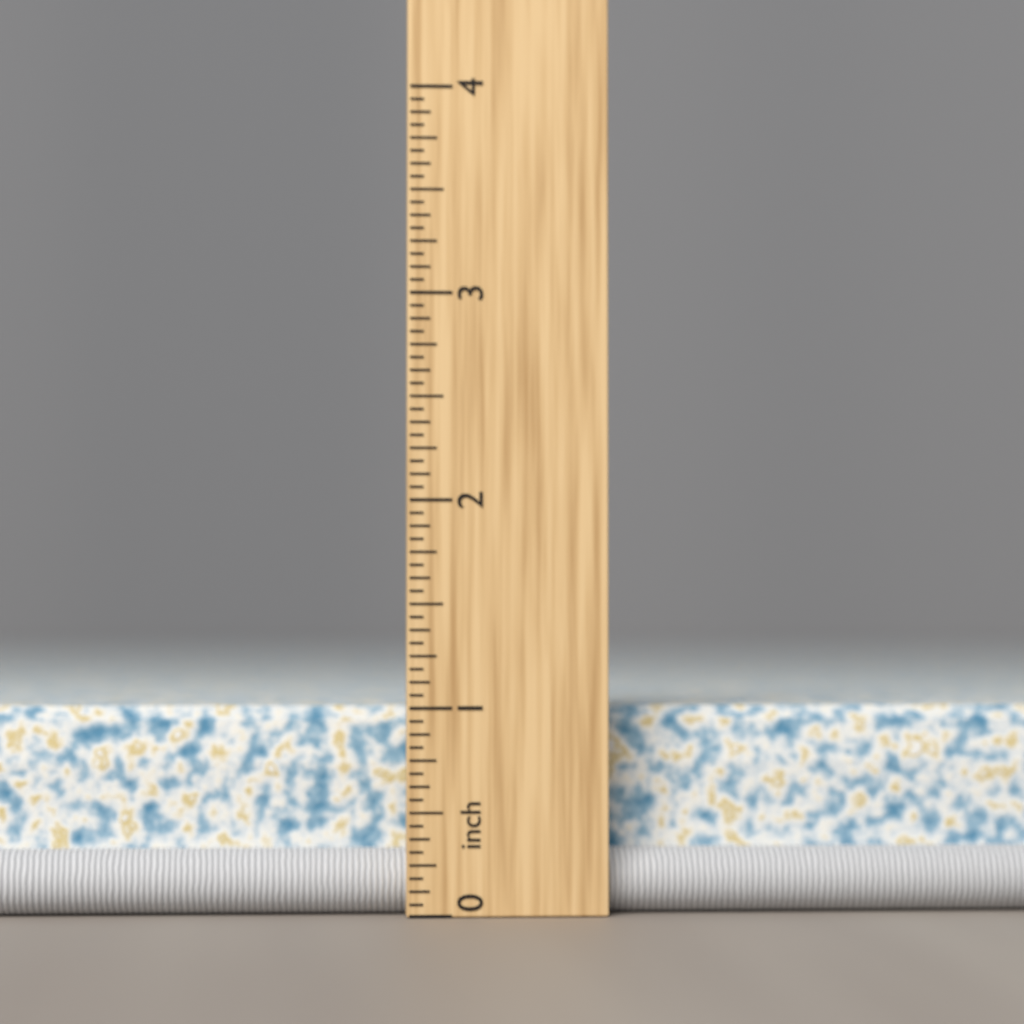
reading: 1.0000 inch
